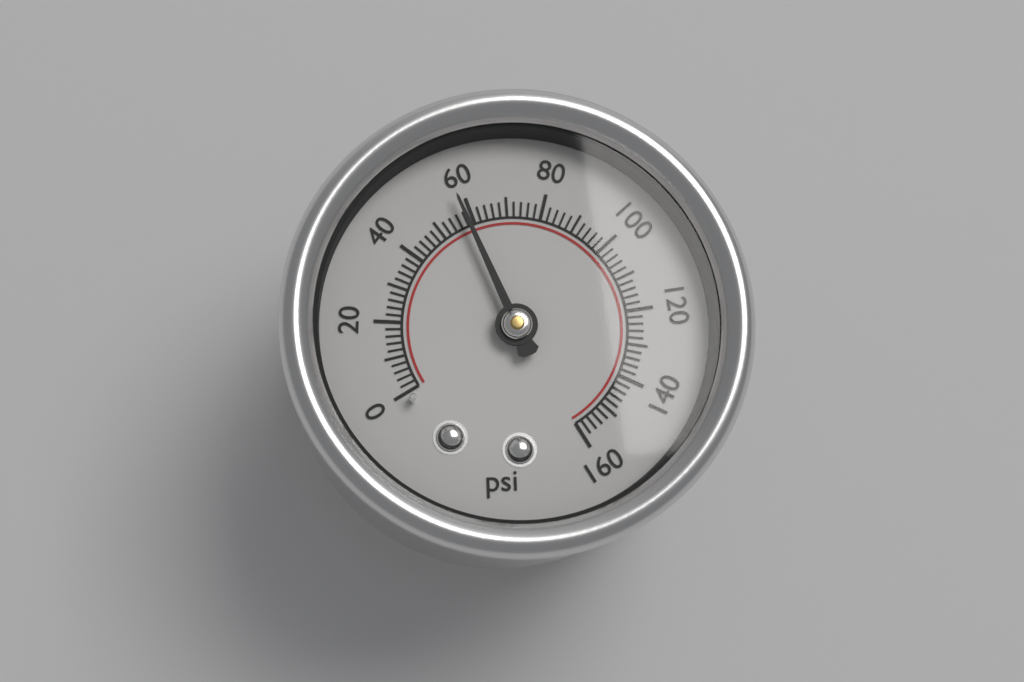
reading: 58 psi
